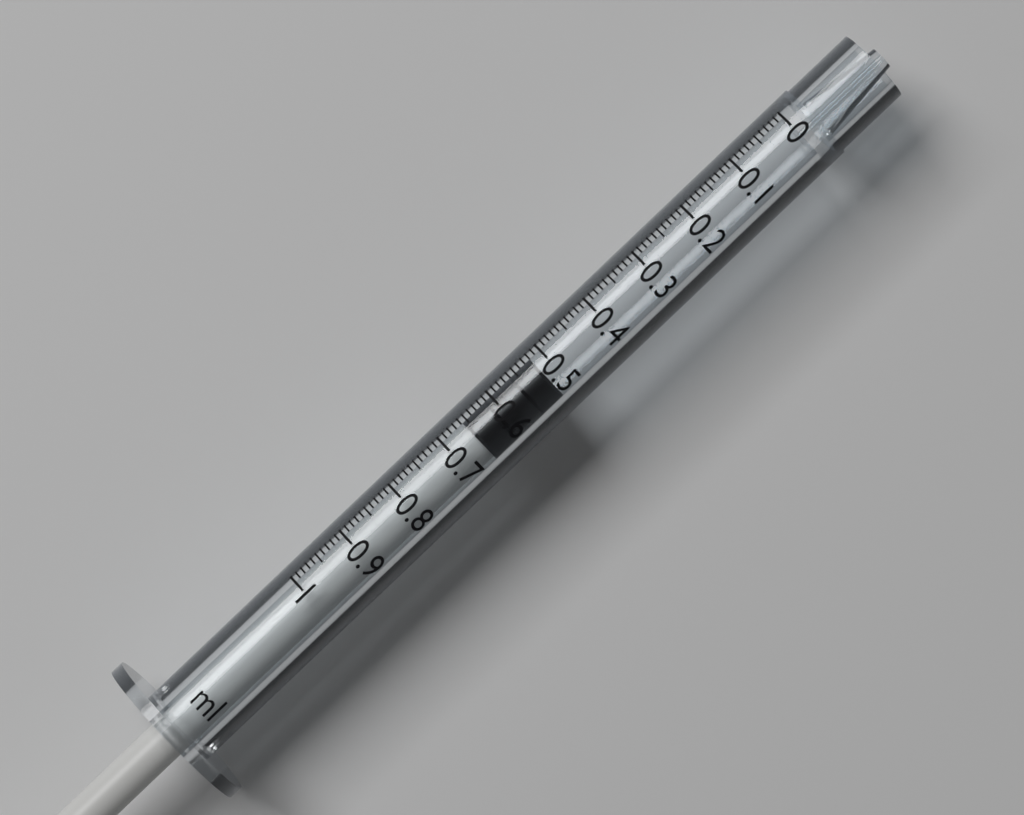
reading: 0.52 ml
